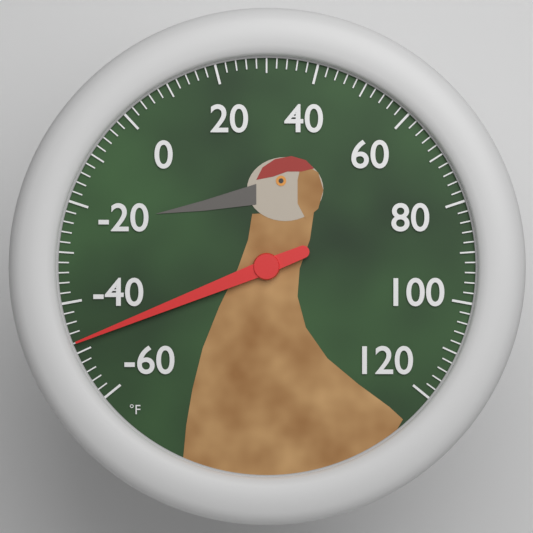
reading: -48 °F
